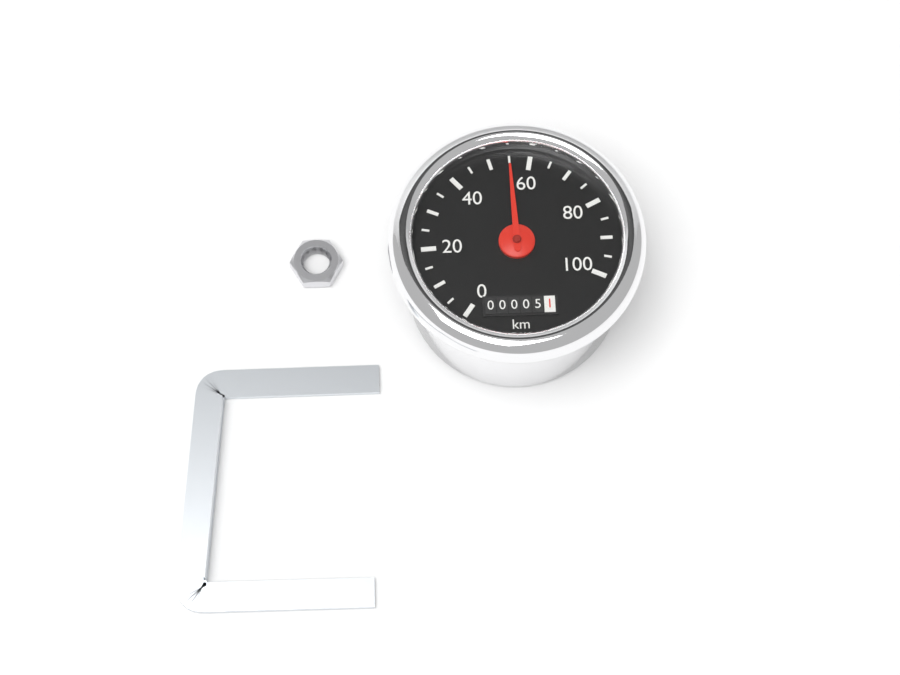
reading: 55 km/h
